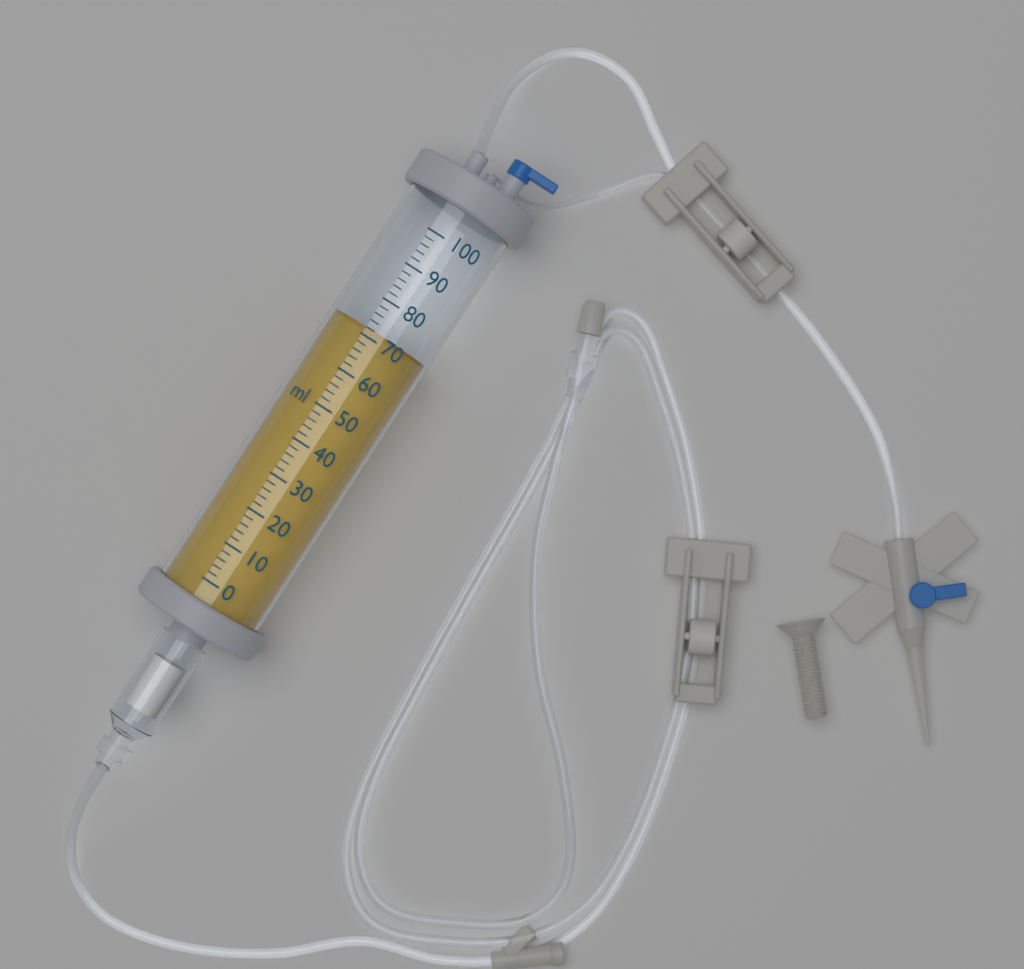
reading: 72 ml
